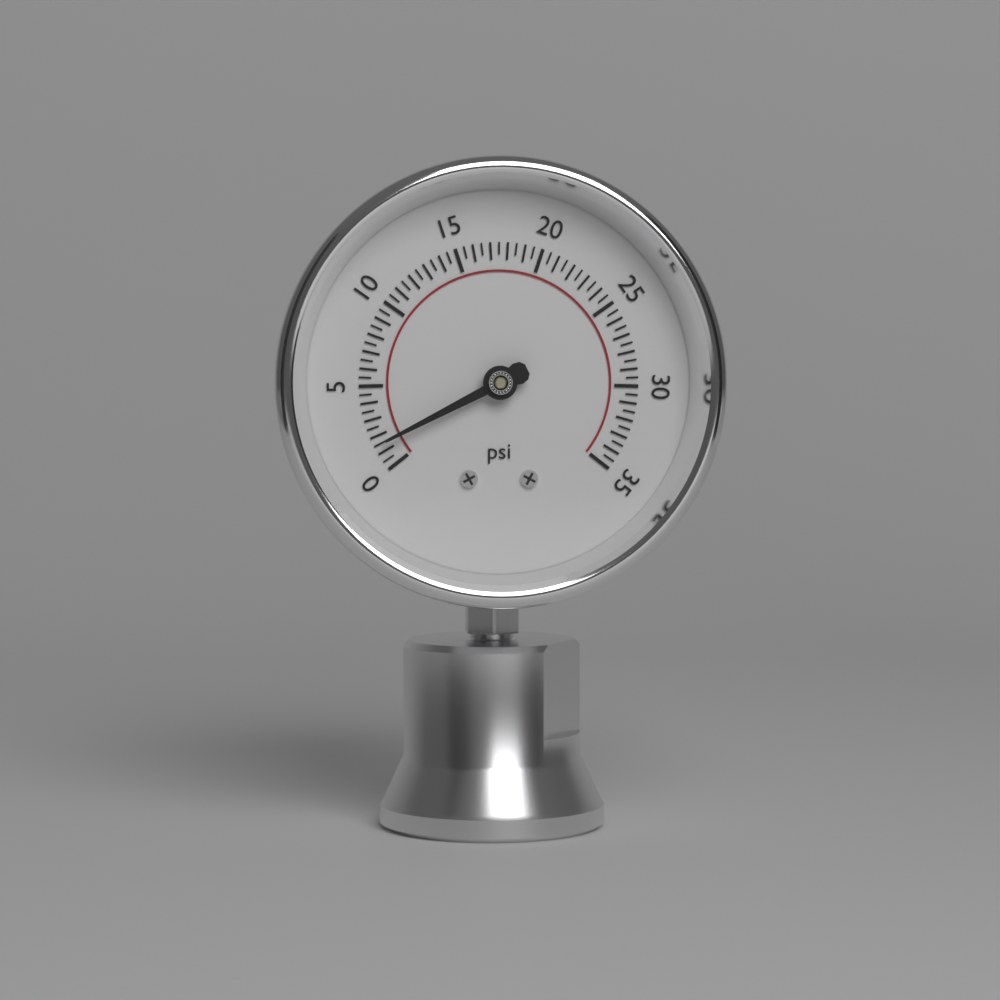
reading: 1.5 psi
